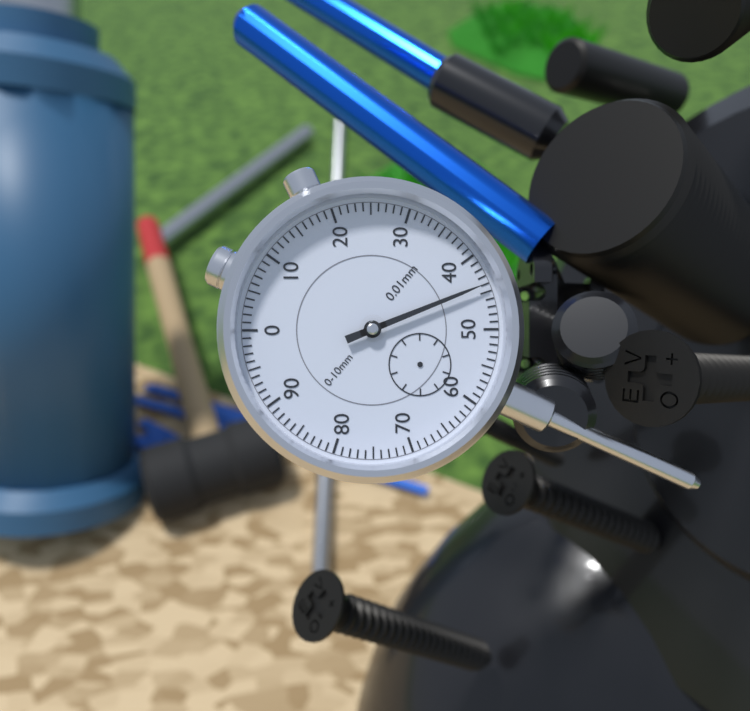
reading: 0.44 mm
